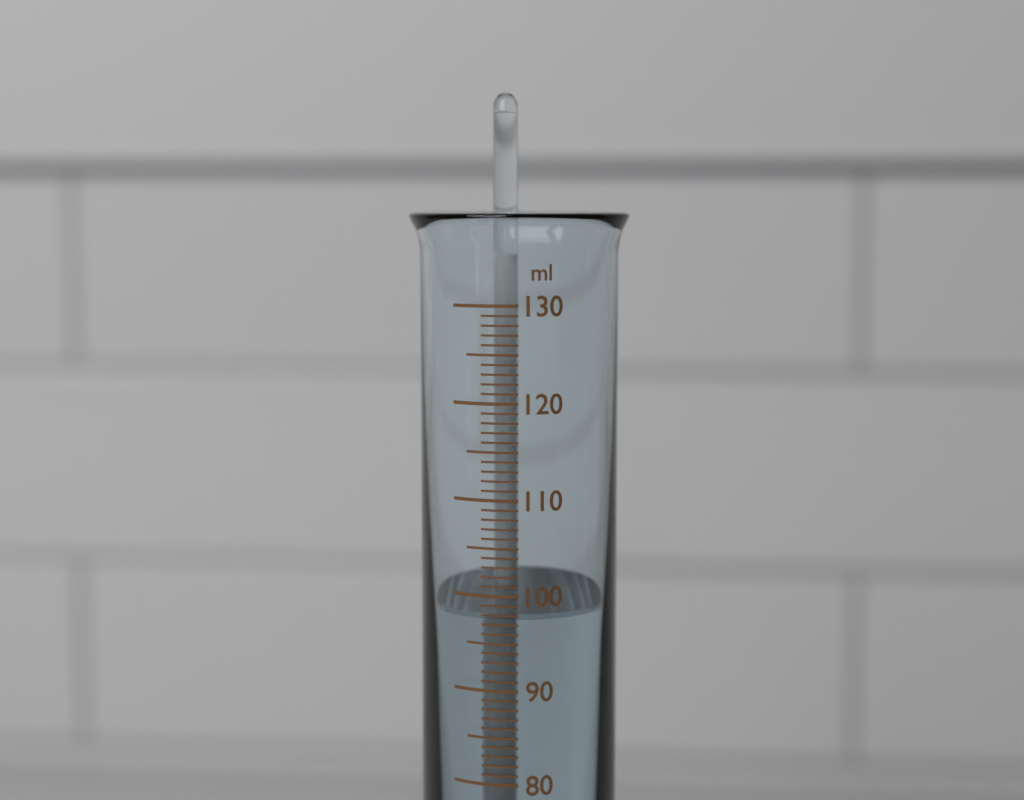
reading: 98 ml
